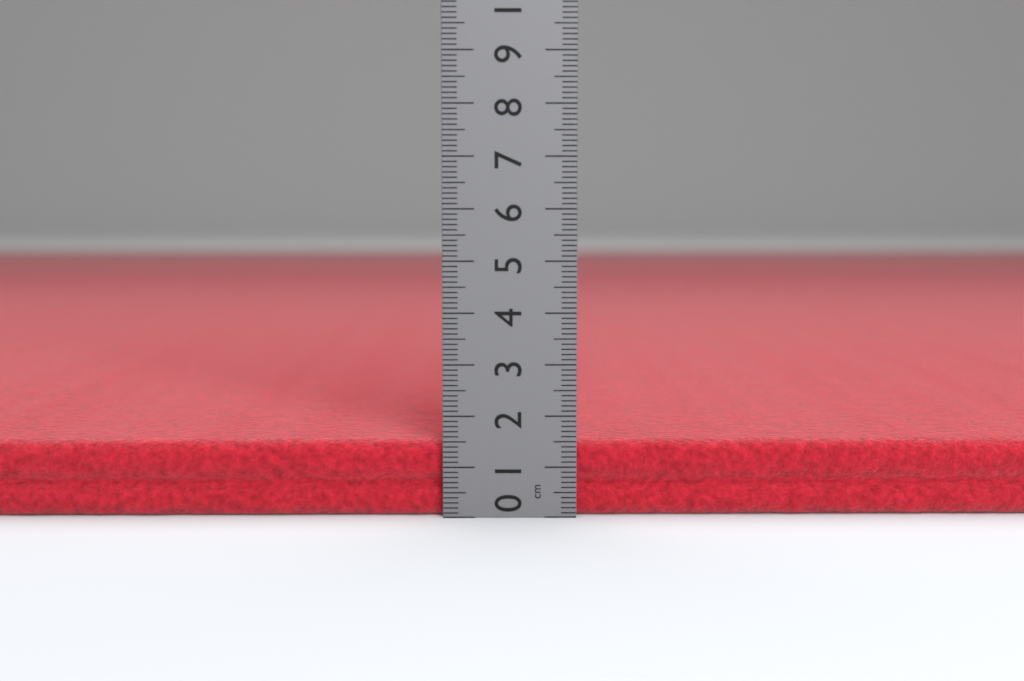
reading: 1.5 cm
